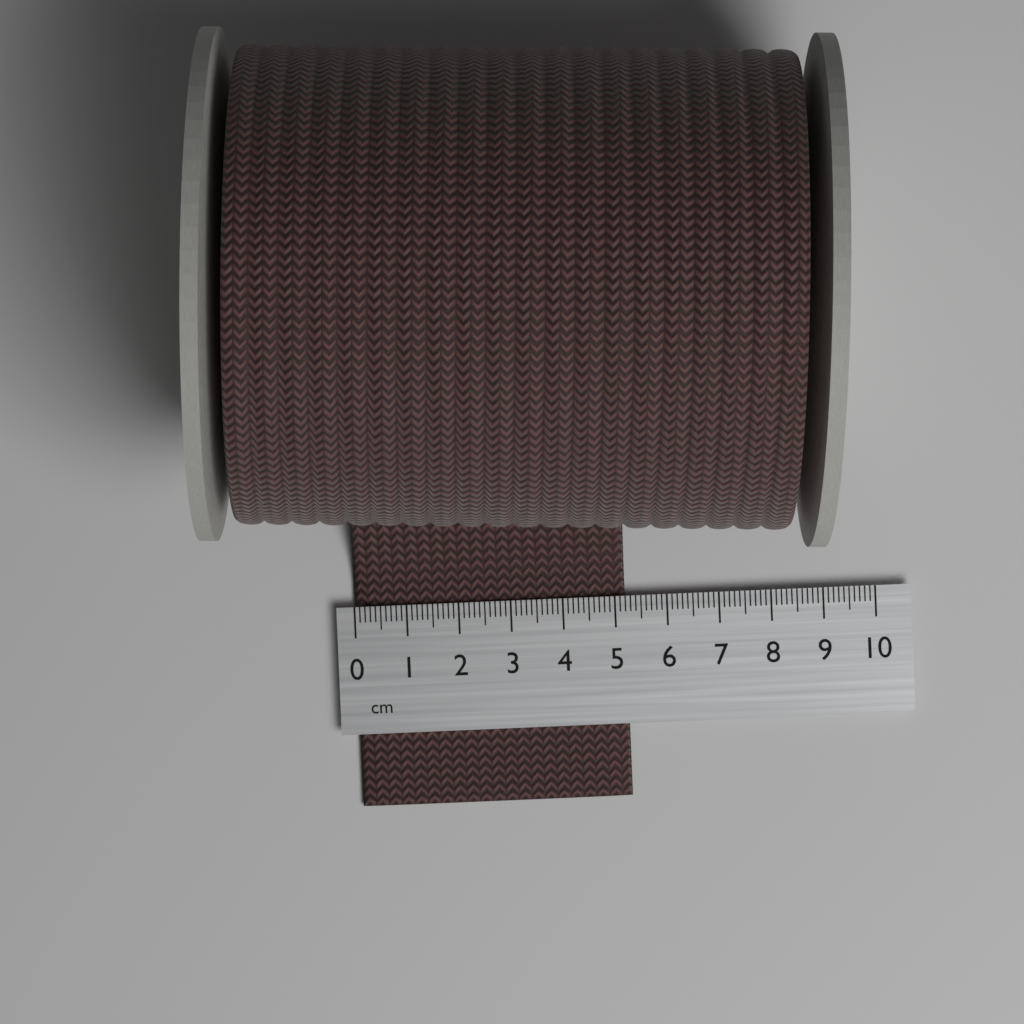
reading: 5.2 cm
